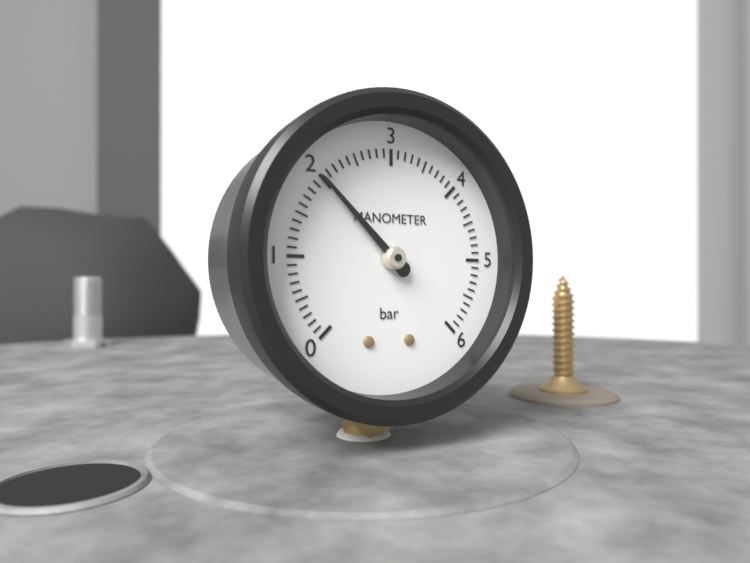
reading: 2.0 bar
